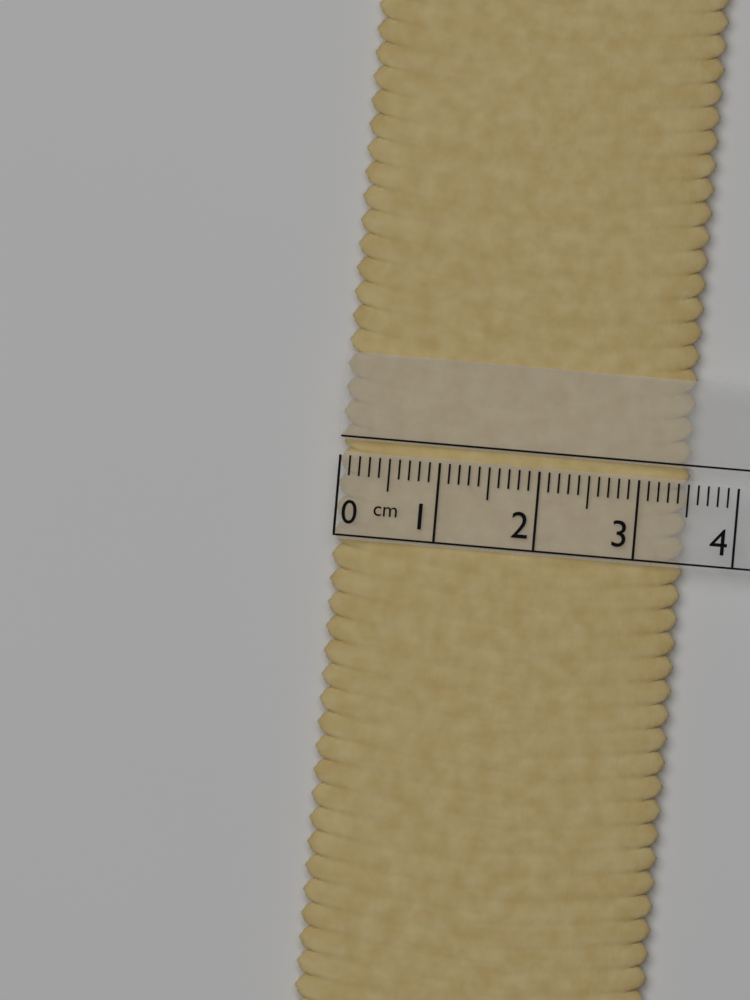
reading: 3.5 cm
